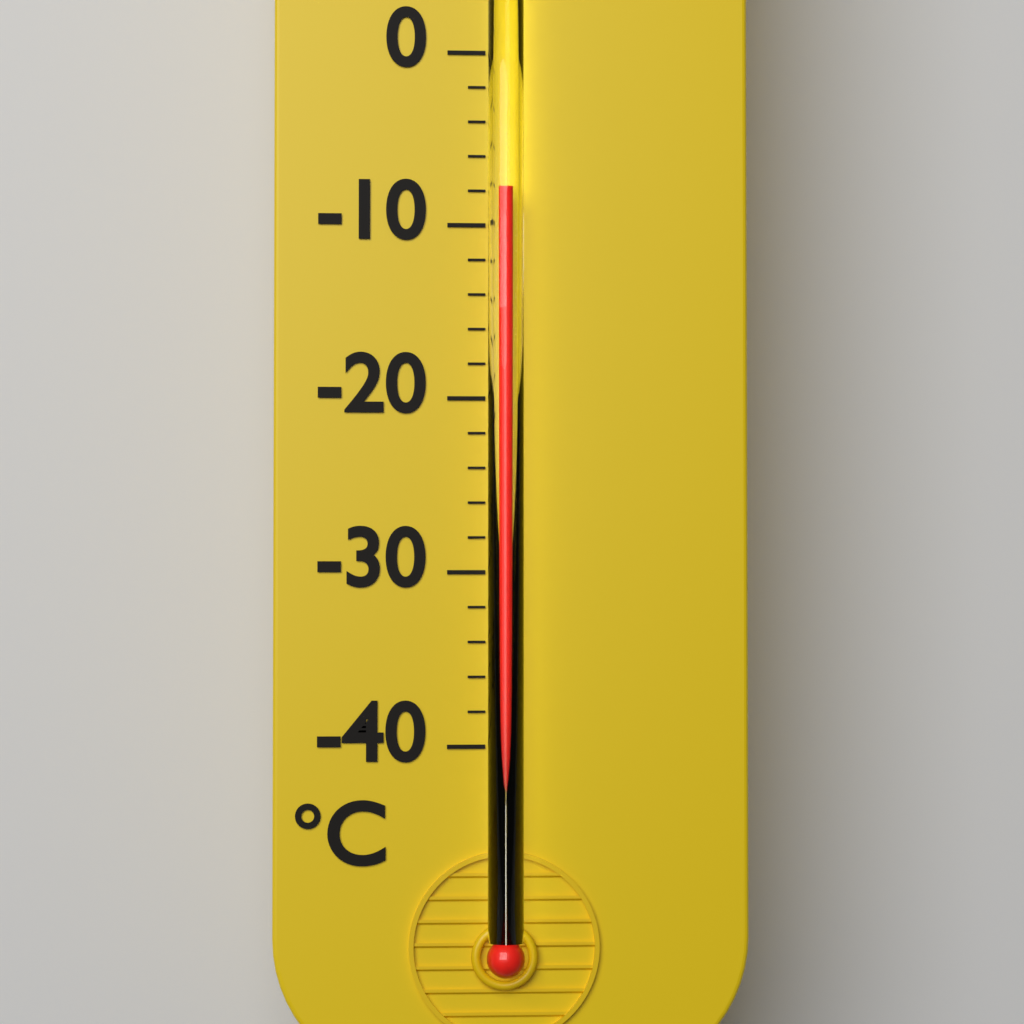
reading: -8 °C
